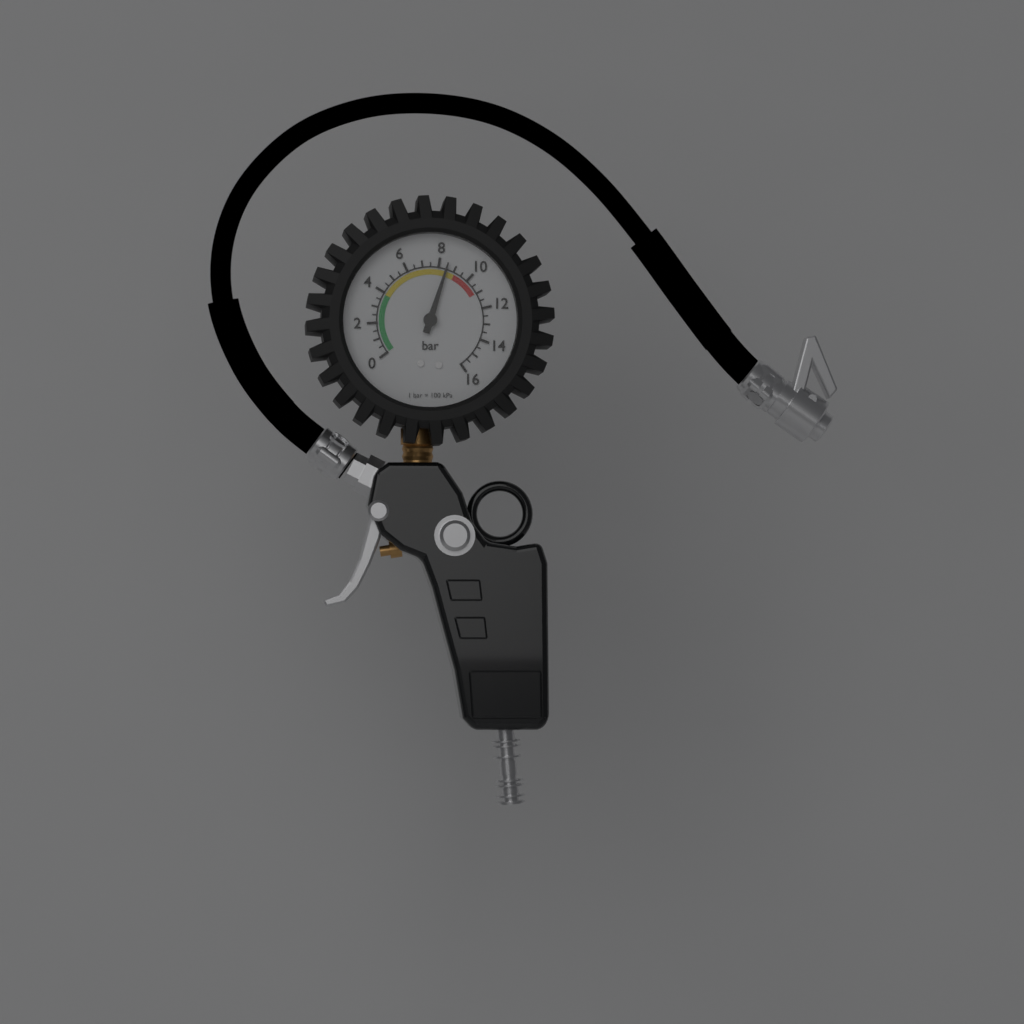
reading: 8.5 bar
